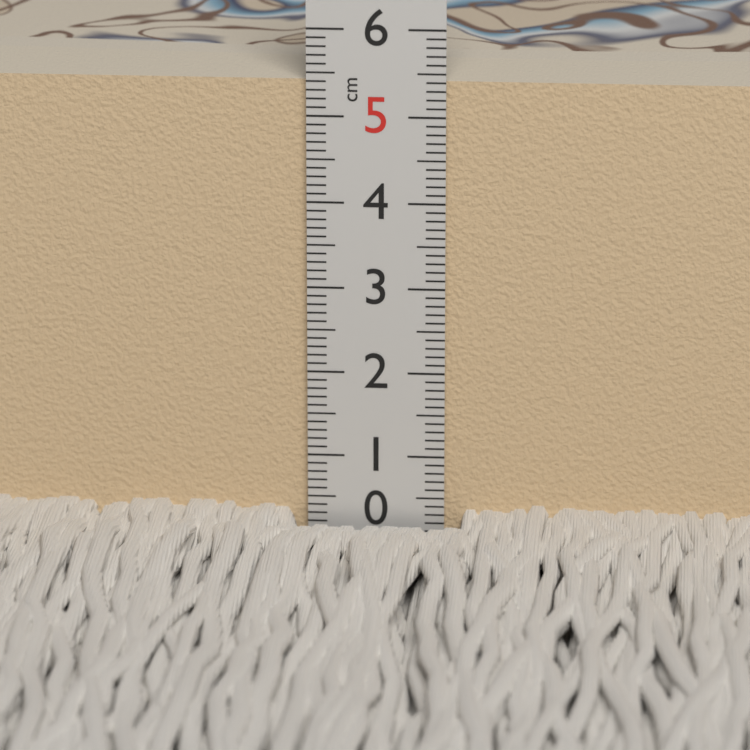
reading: 5.4 cm
